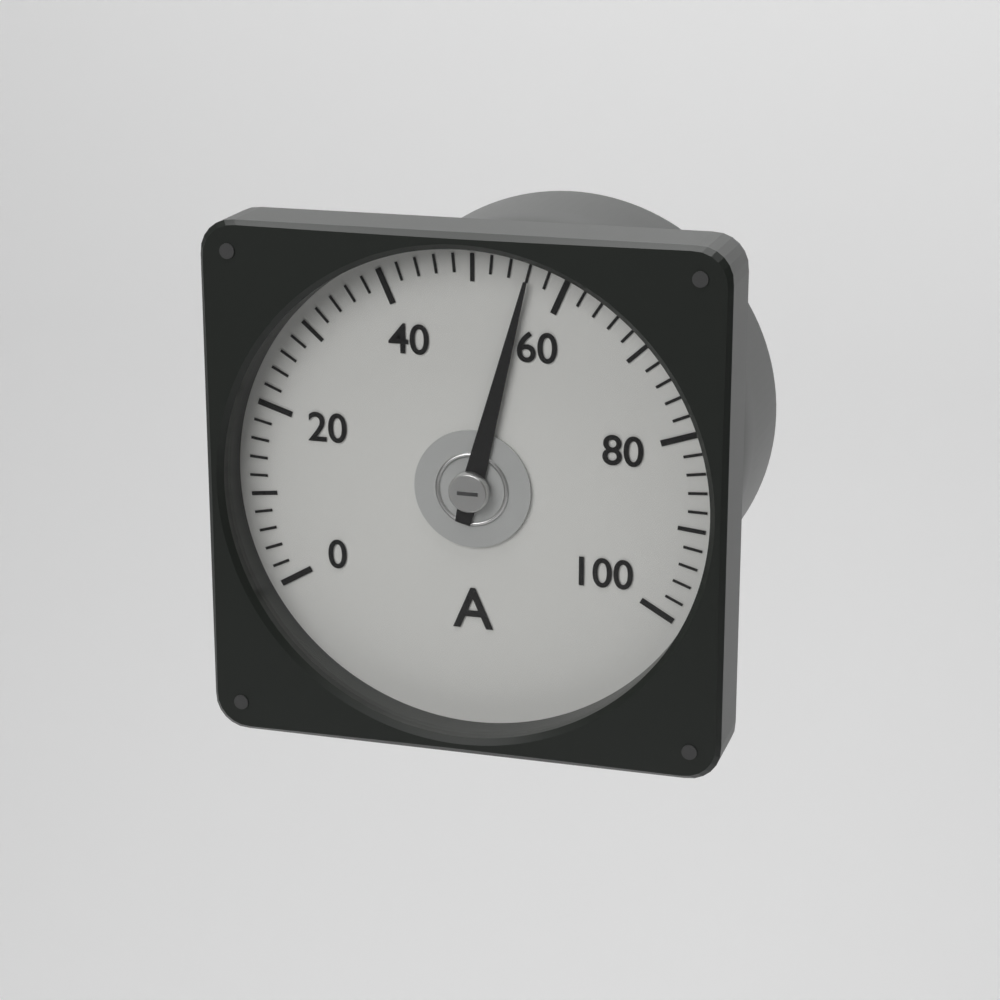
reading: 56 A
